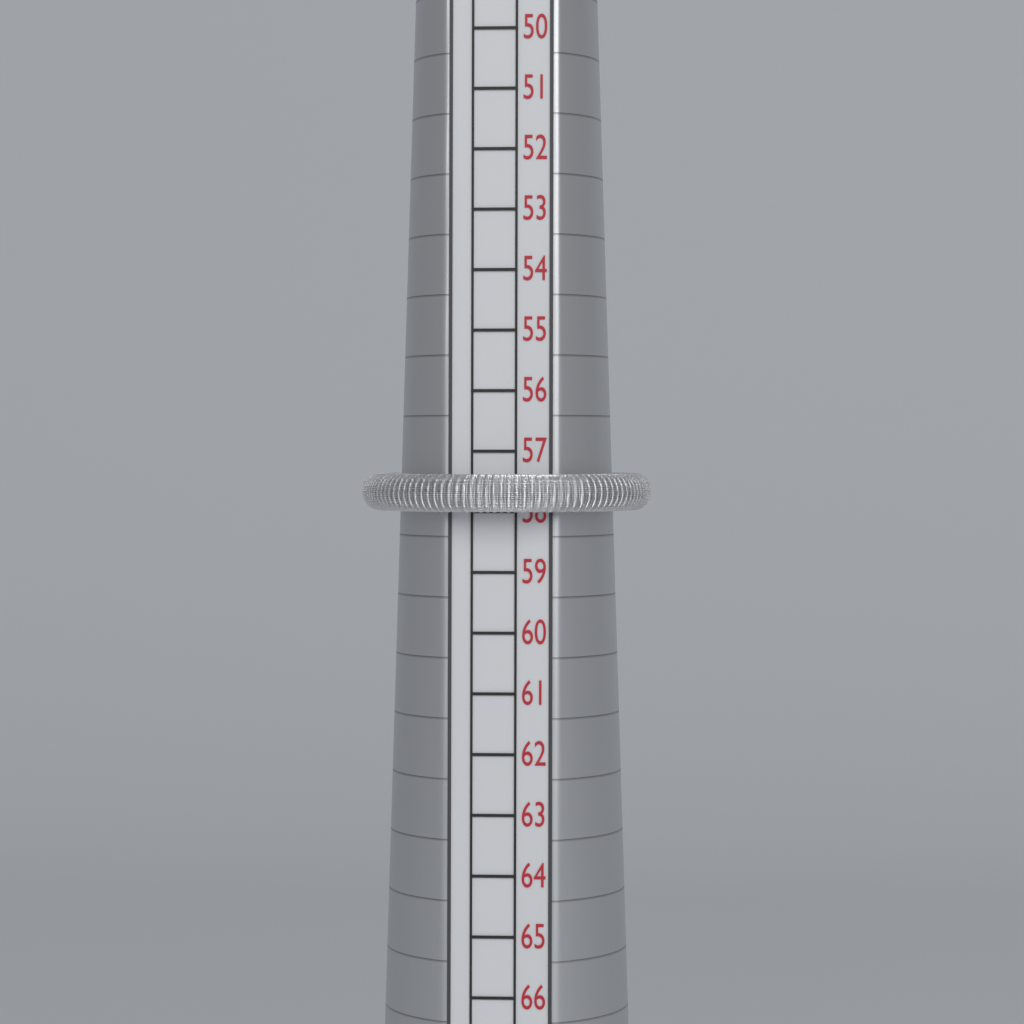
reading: 58 mm
